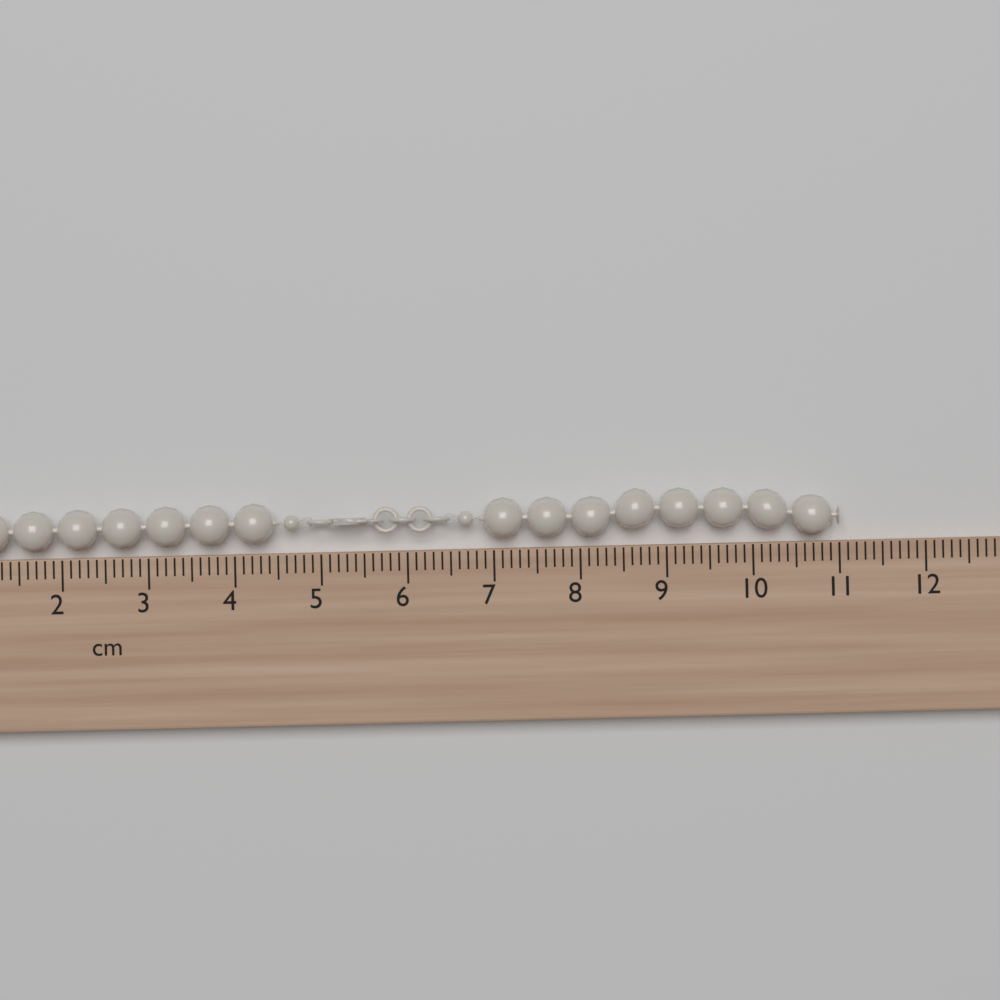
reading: 11.0 cm
